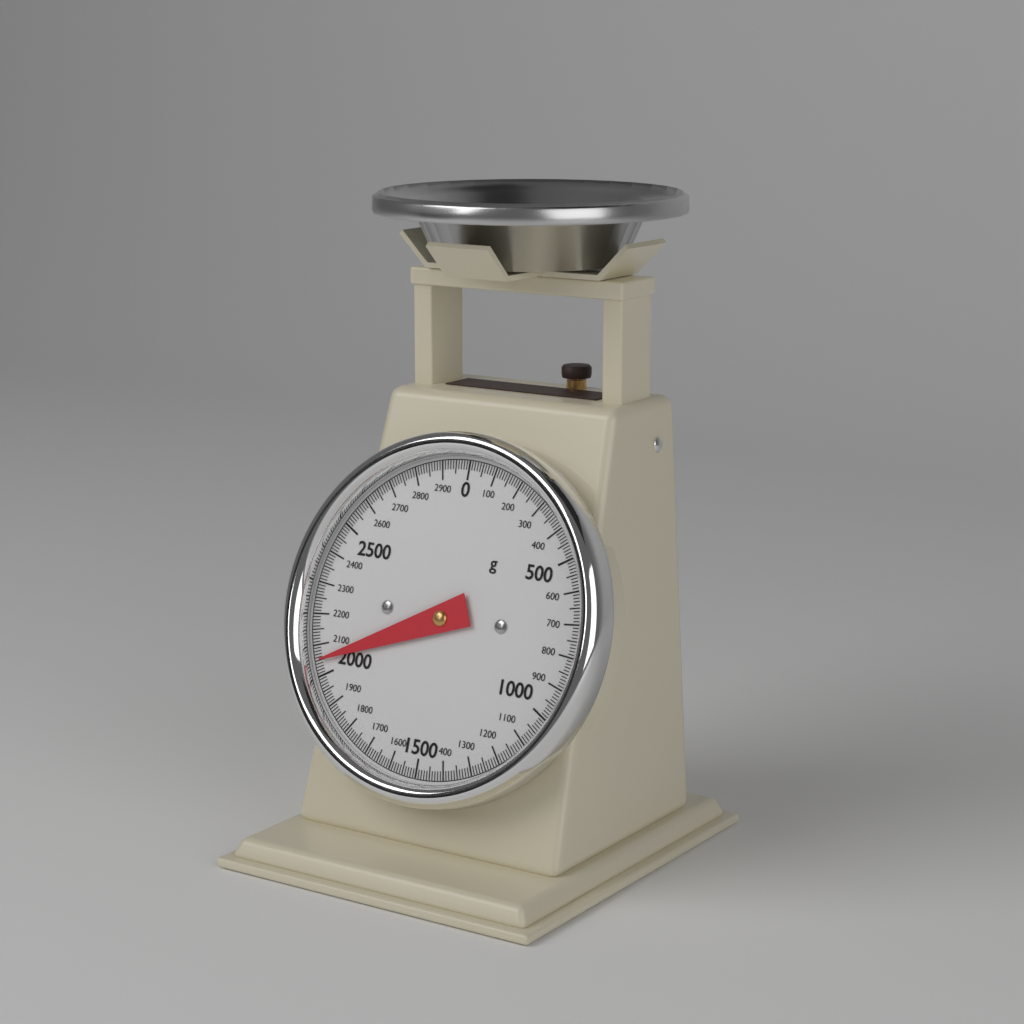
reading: 2050 g
